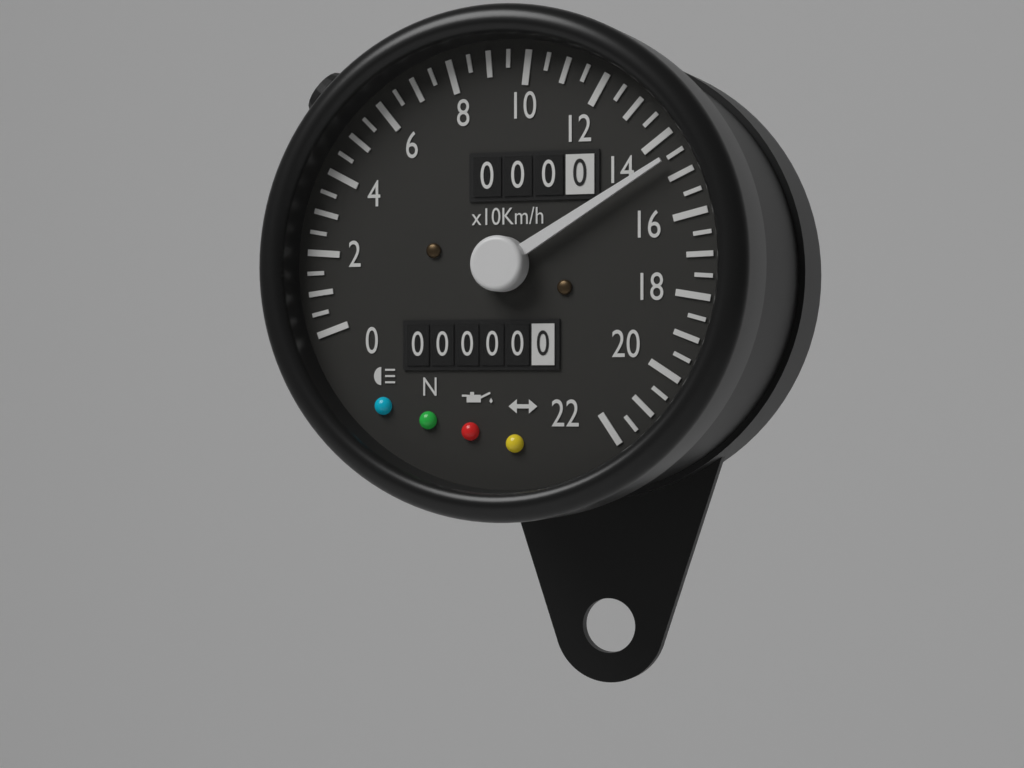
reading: 145 km/h
